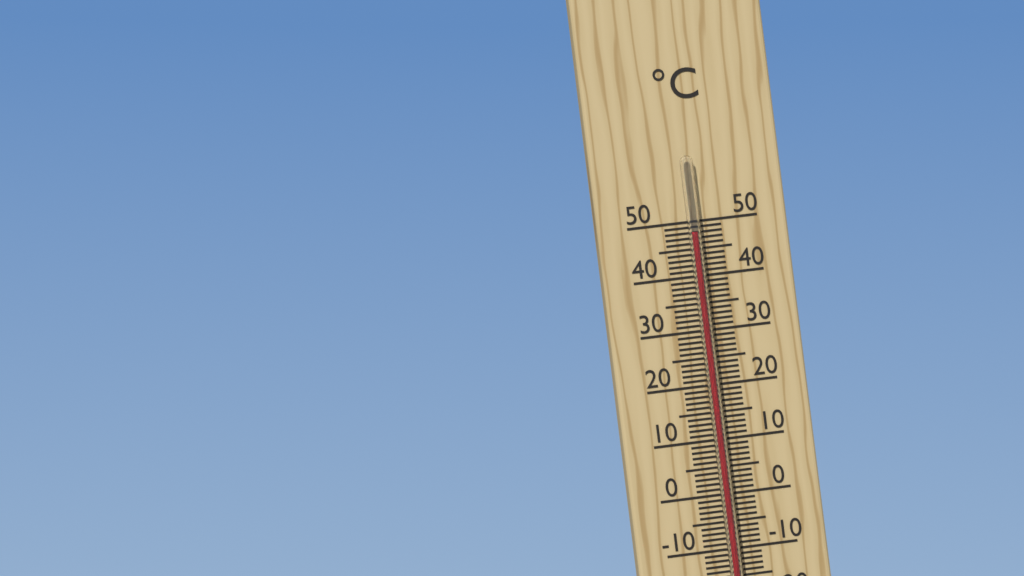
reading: 48 °C
